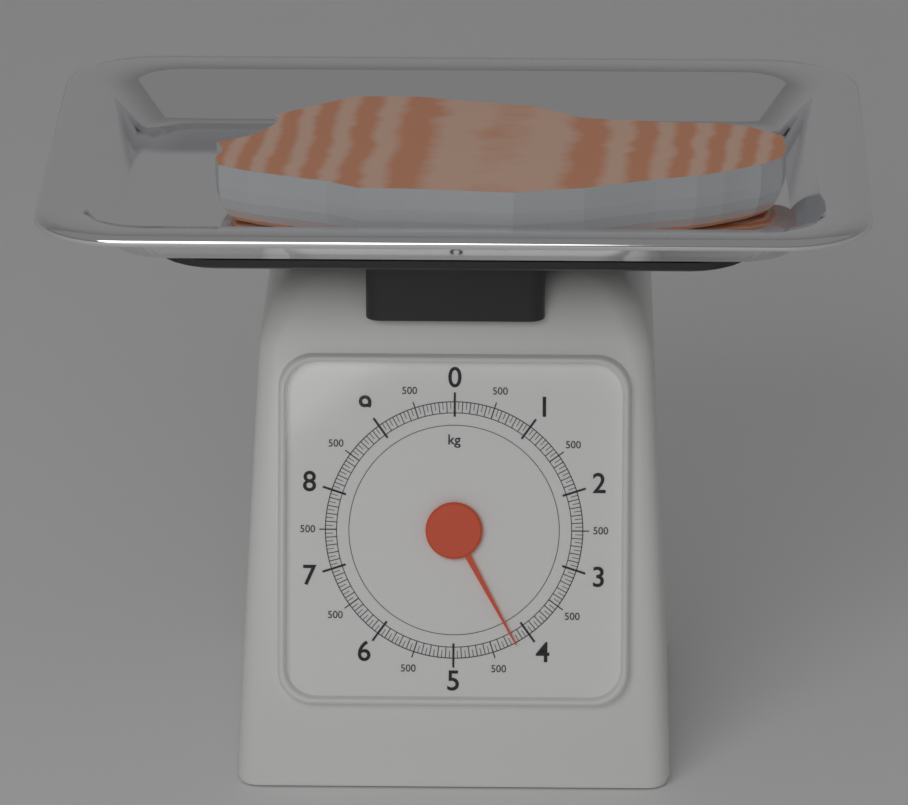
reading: 4.20 kg
